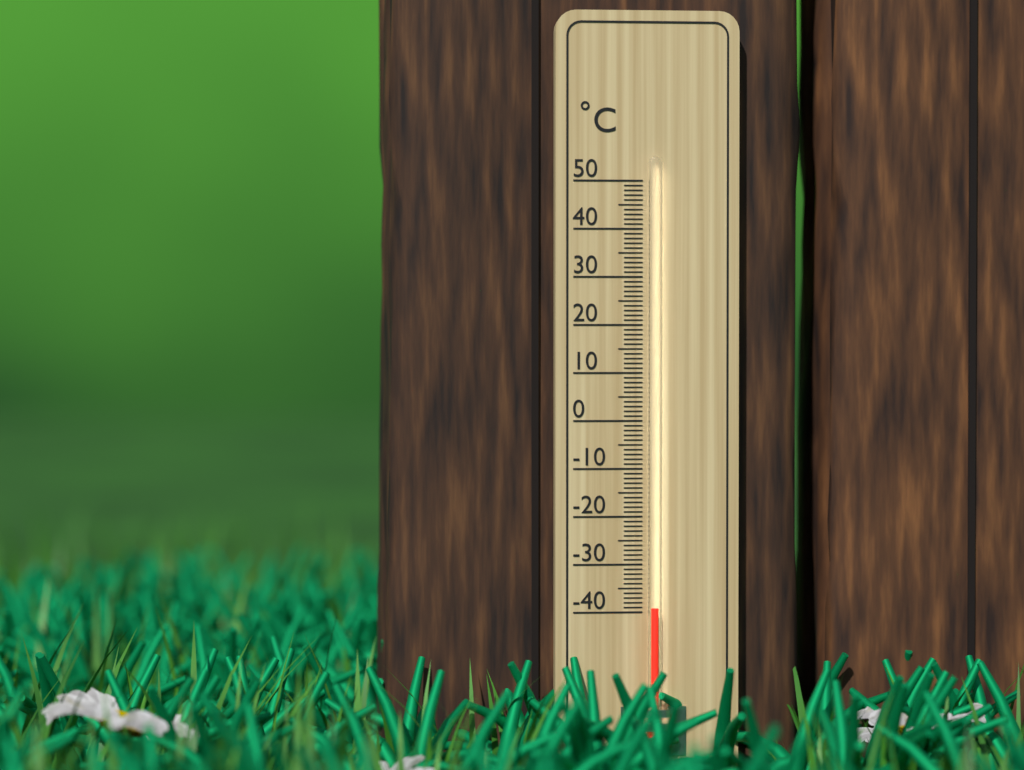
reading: -39 °C
